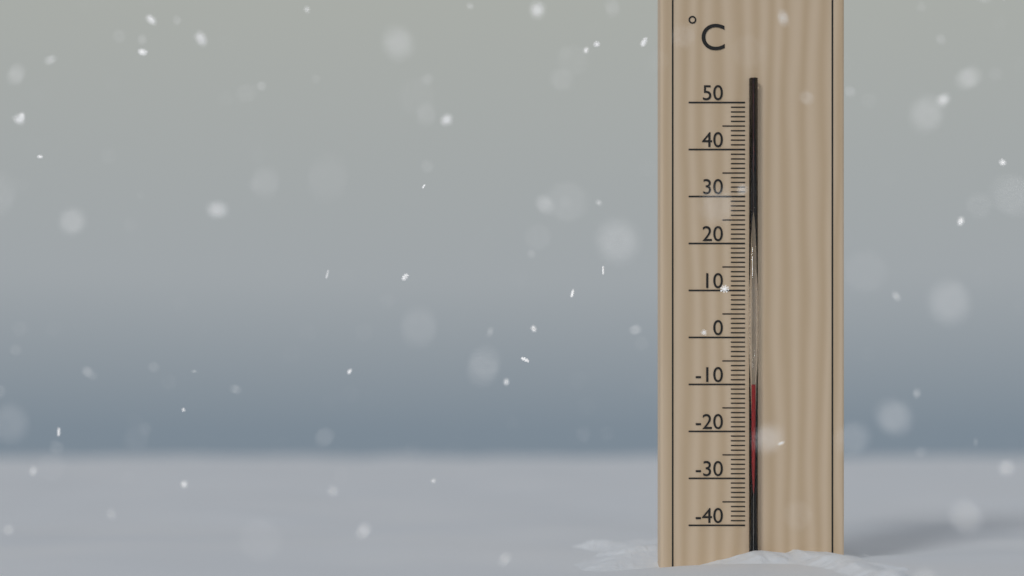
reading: -10 °C
